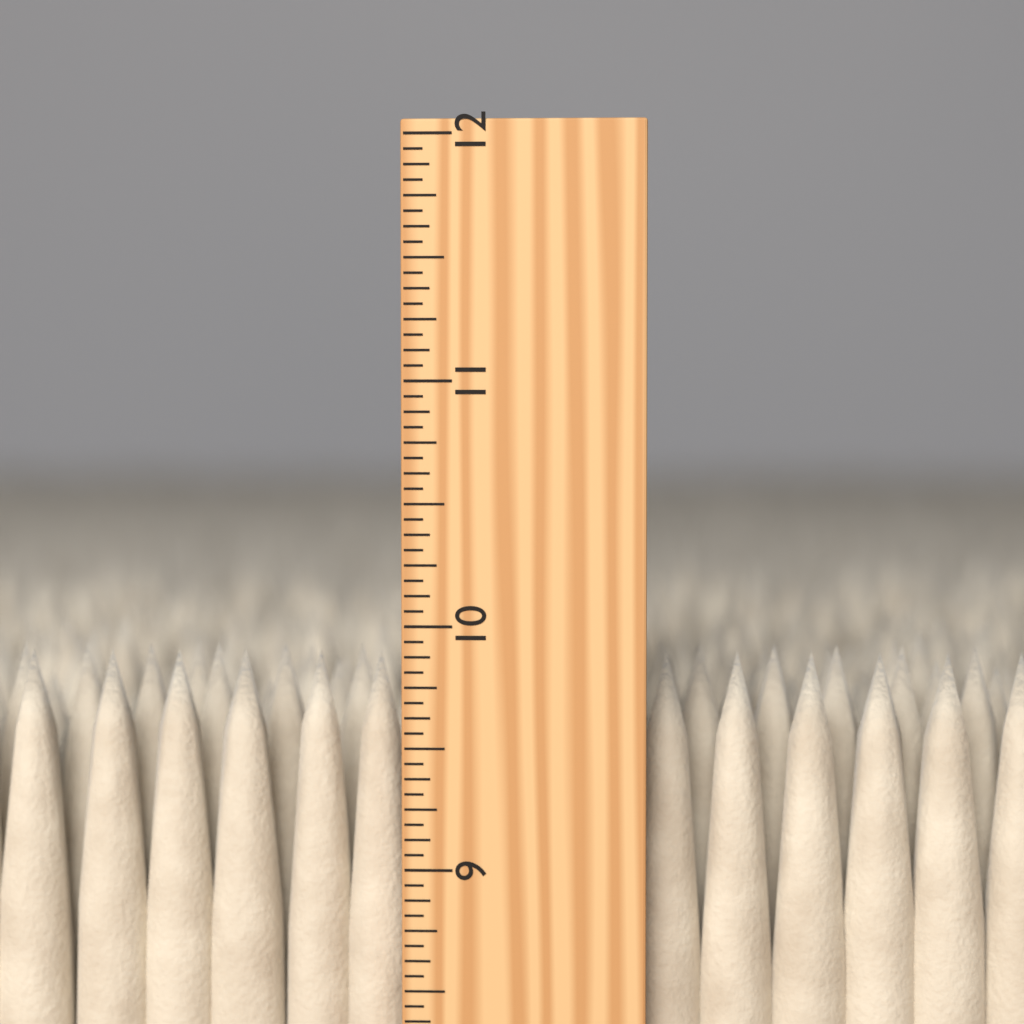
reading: 9.8750 inch
